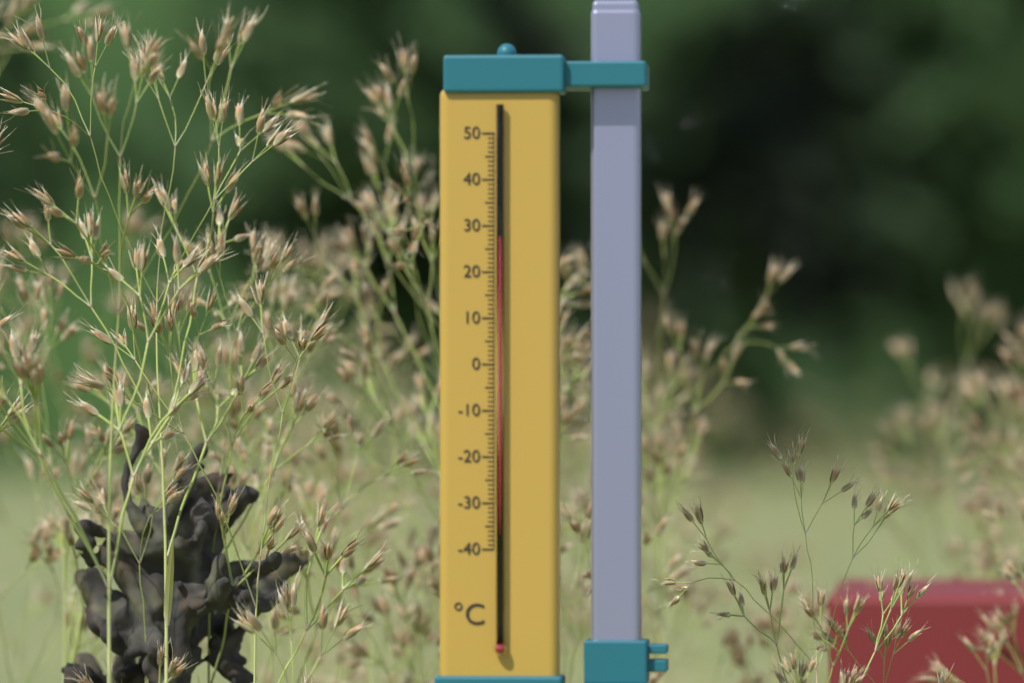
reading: 27 °C
